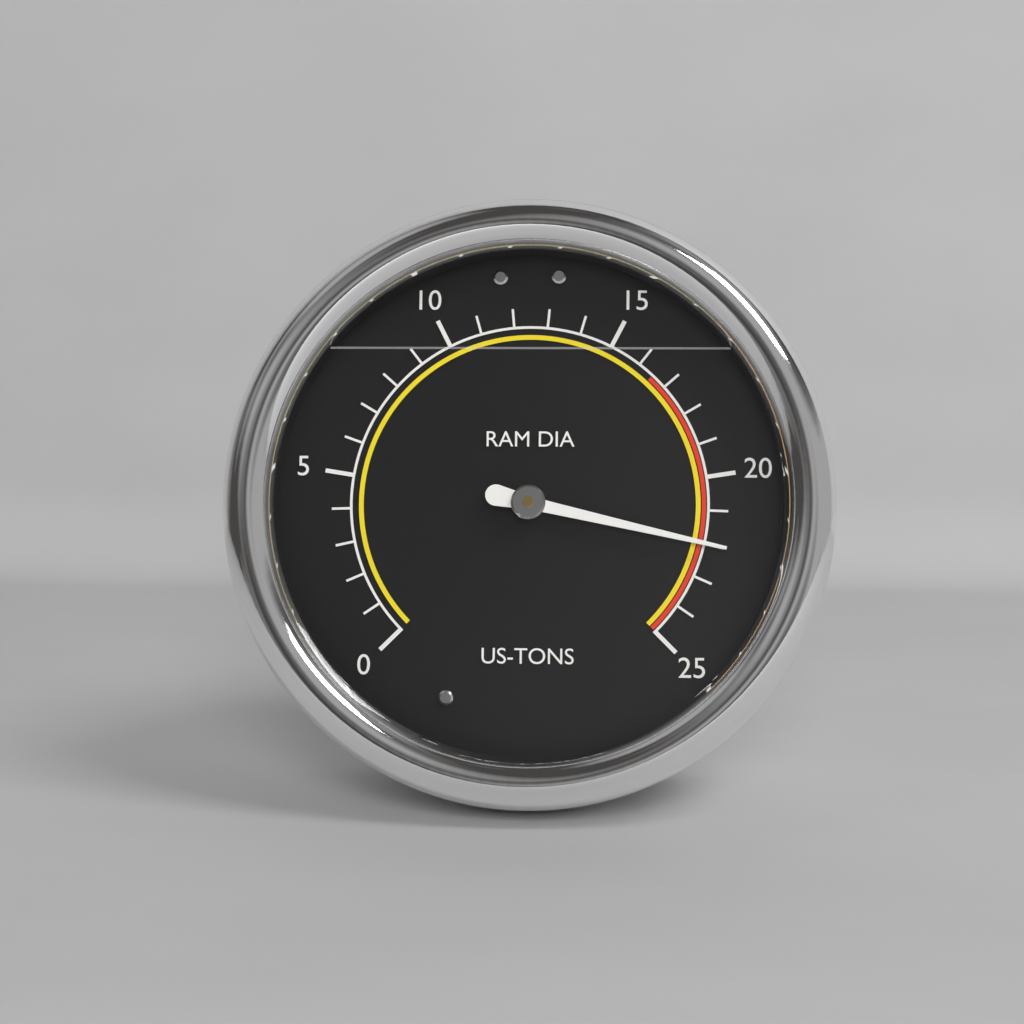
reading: 22 US-TONS
